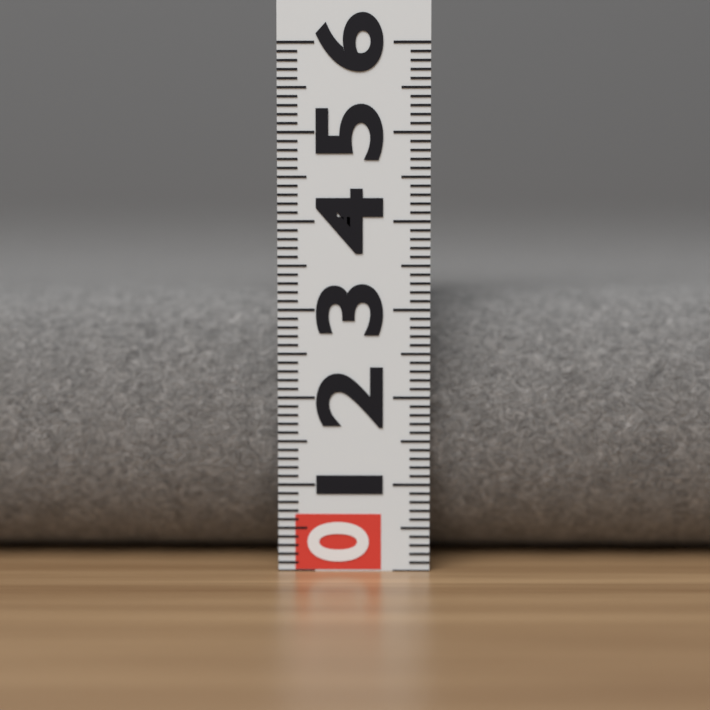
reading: 3.2 (no unit)
